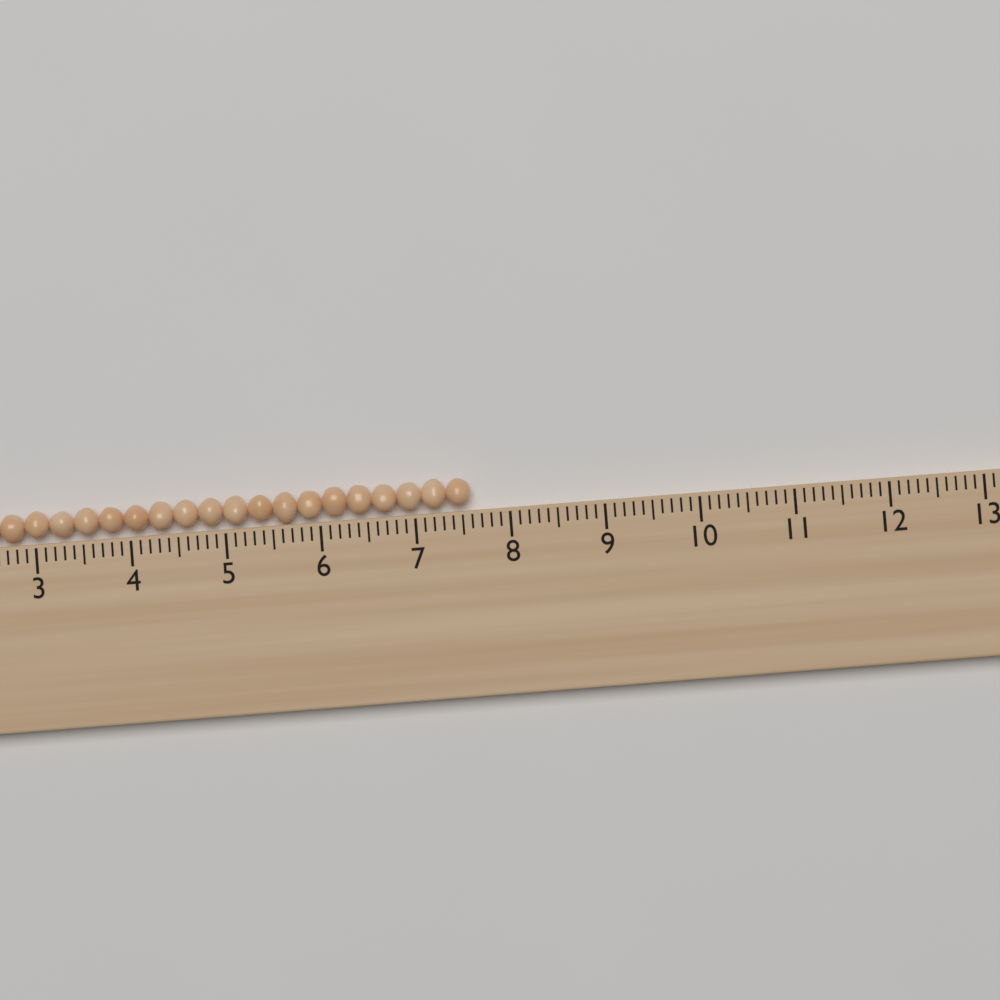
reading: 7.6 (no unit)
